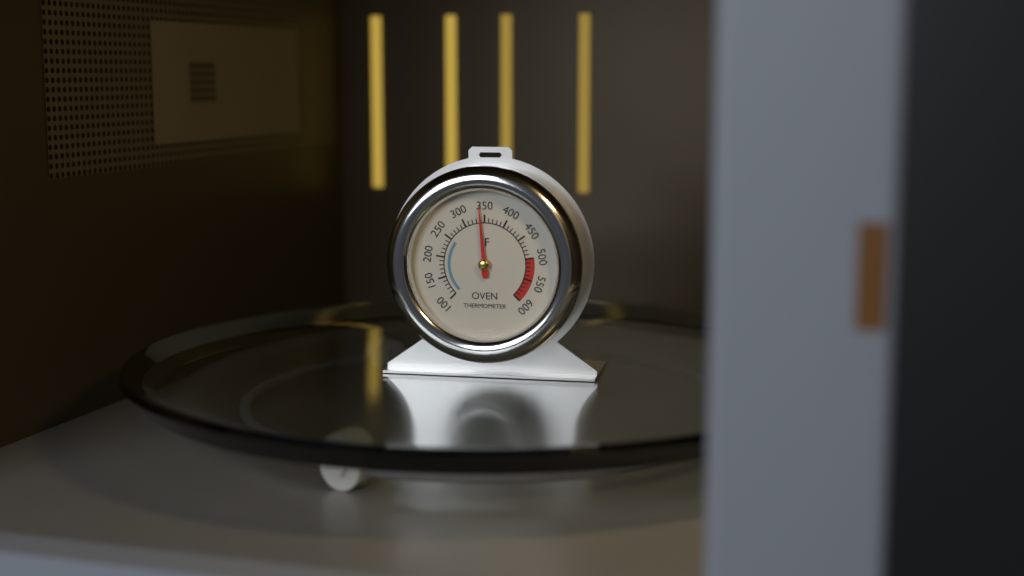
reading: 340 °F
